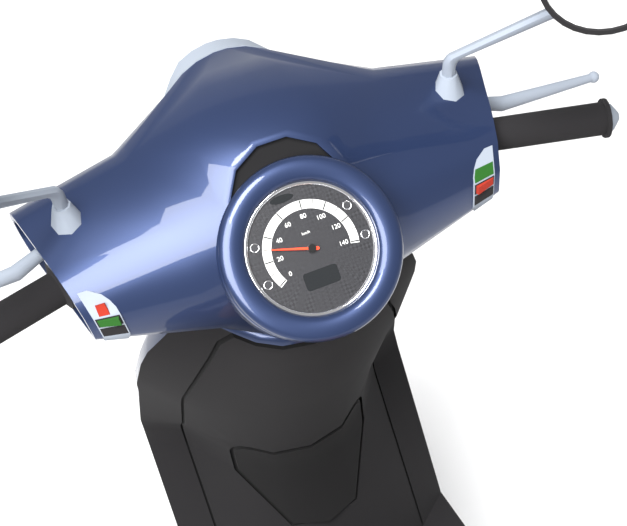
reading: 30 km/h
